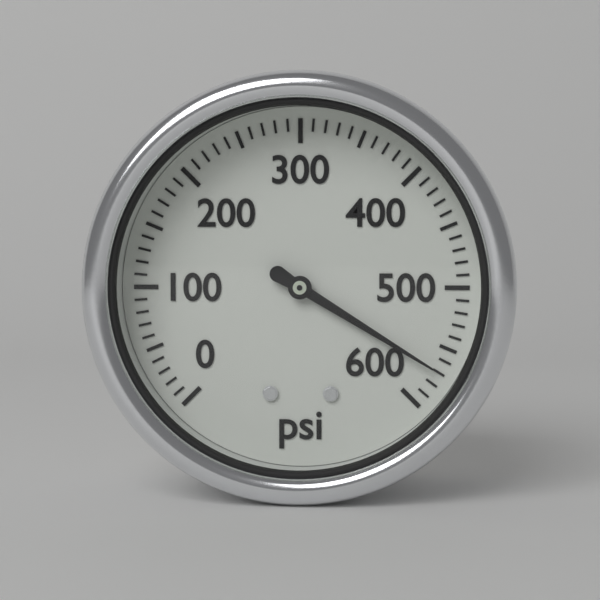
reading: 570 psi
